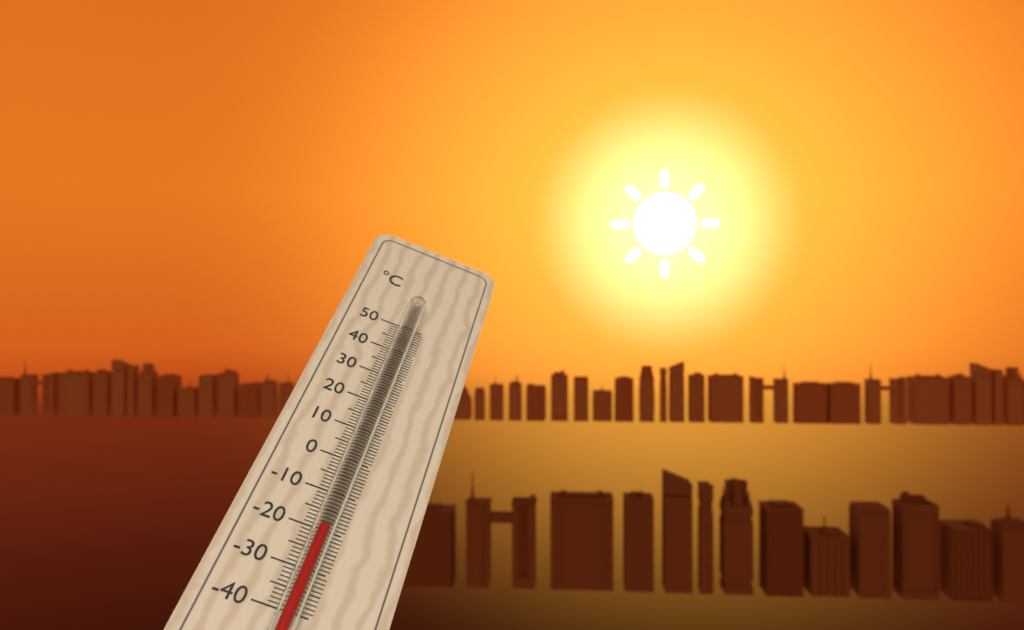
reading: -21 °C
